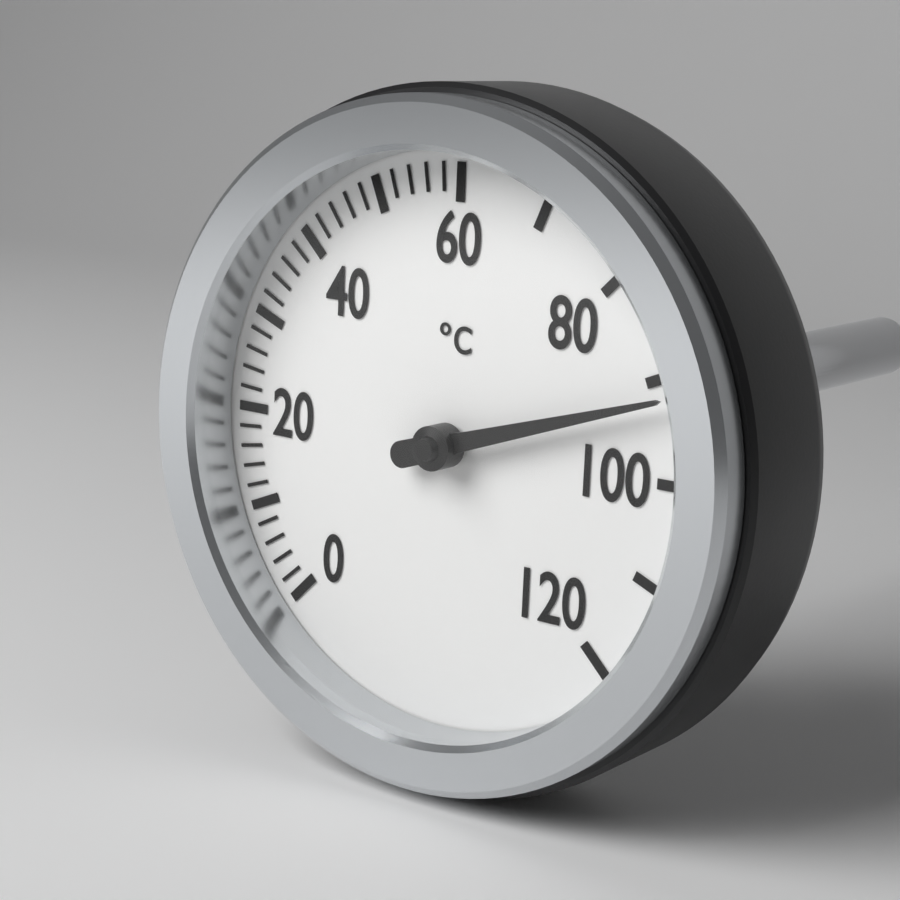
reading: 92 °C
